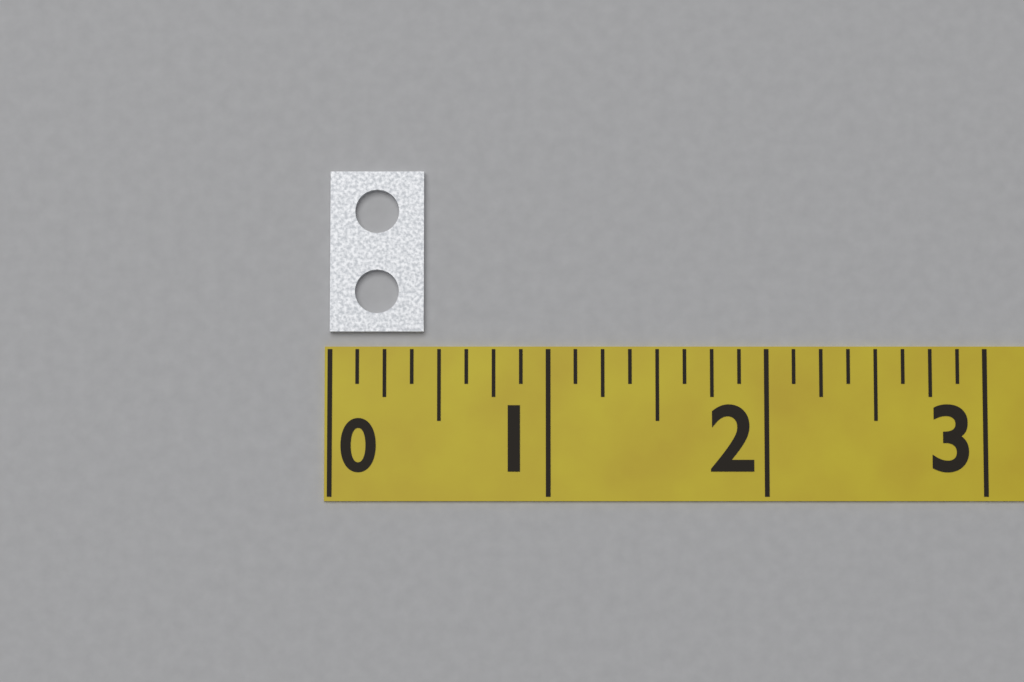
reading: 0.430 (no unit)
